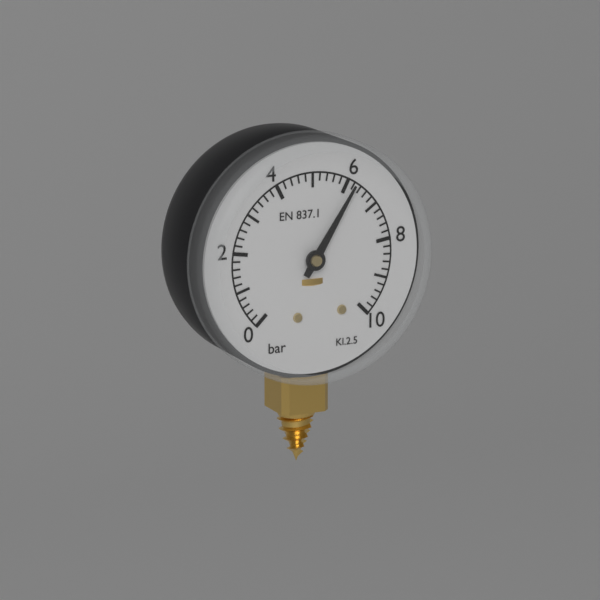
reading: 6.2 bar
